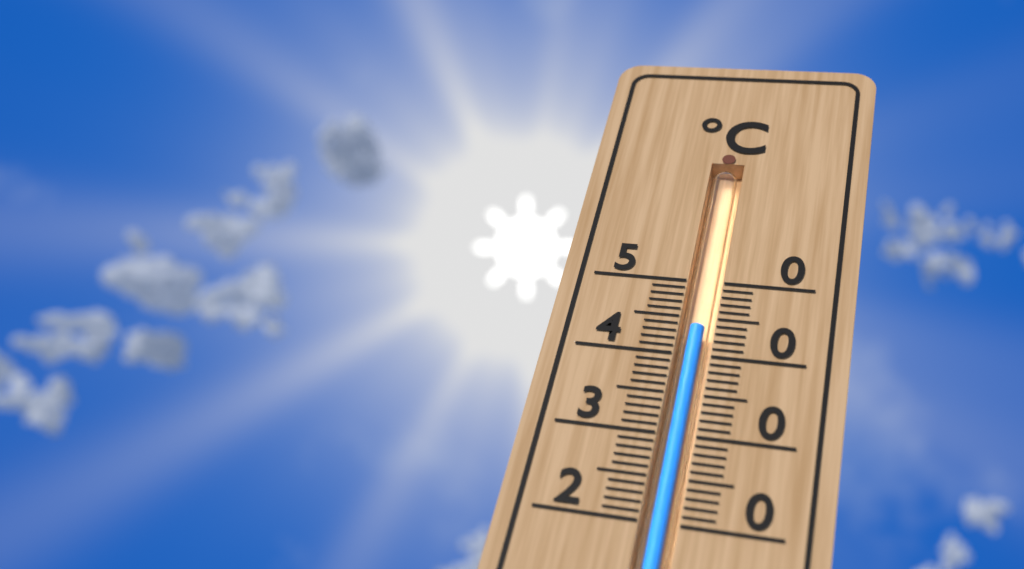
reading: 44 °C
